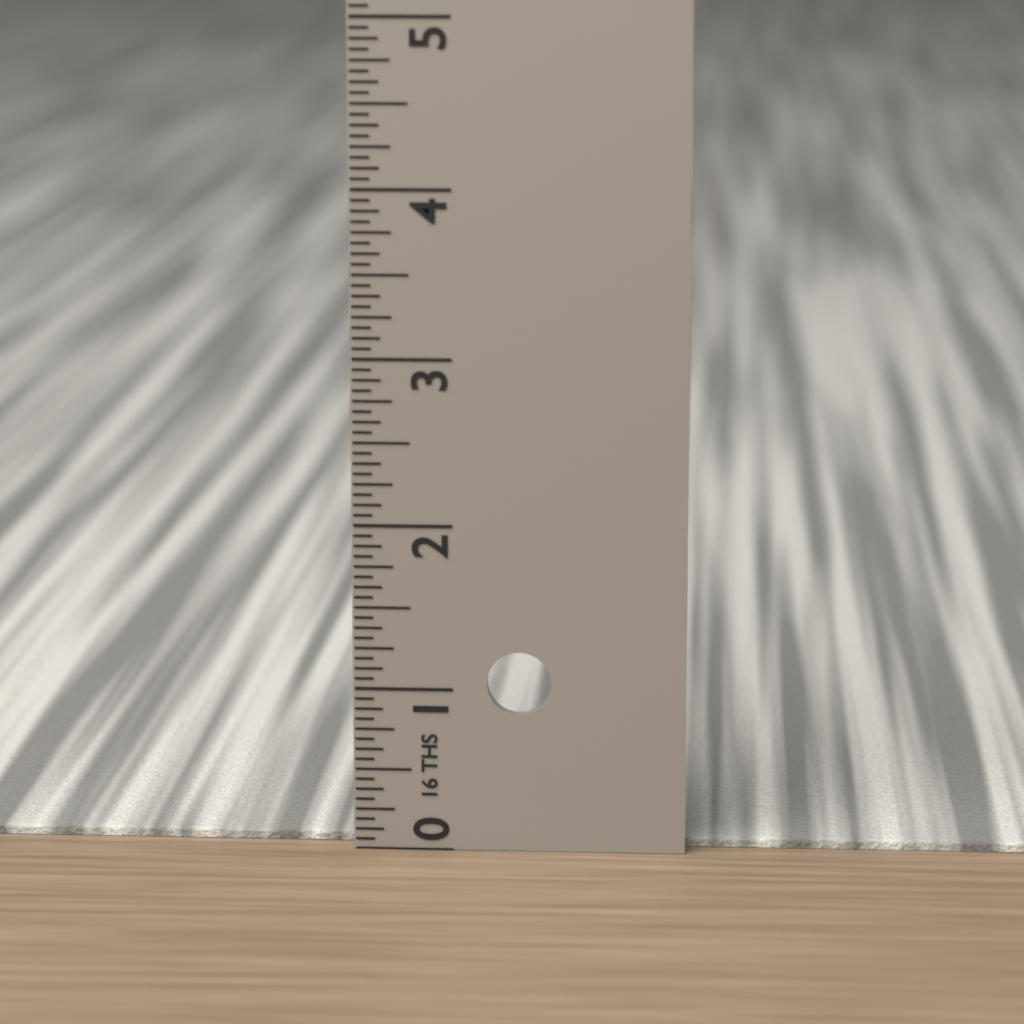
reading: 0.0625 in
